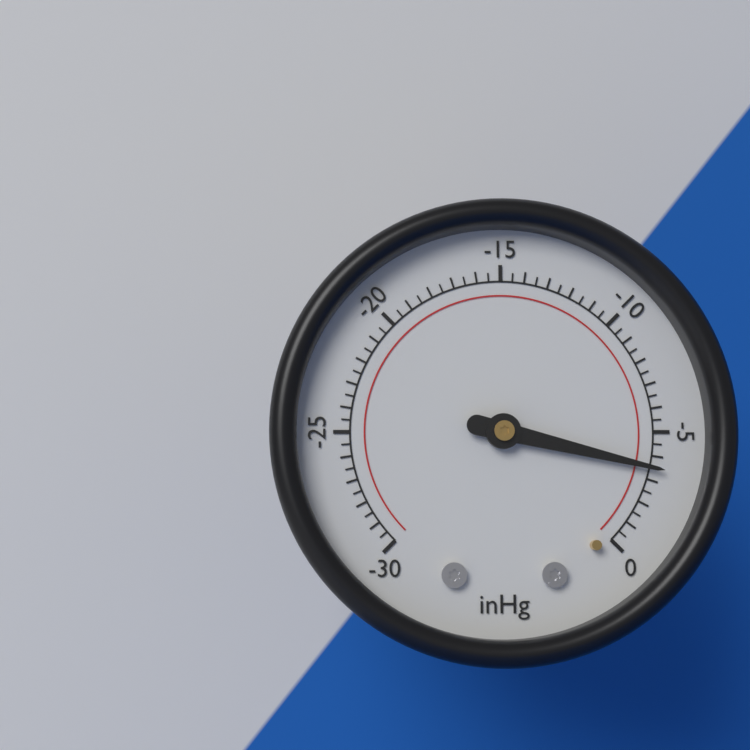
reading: -3.5 inHg
